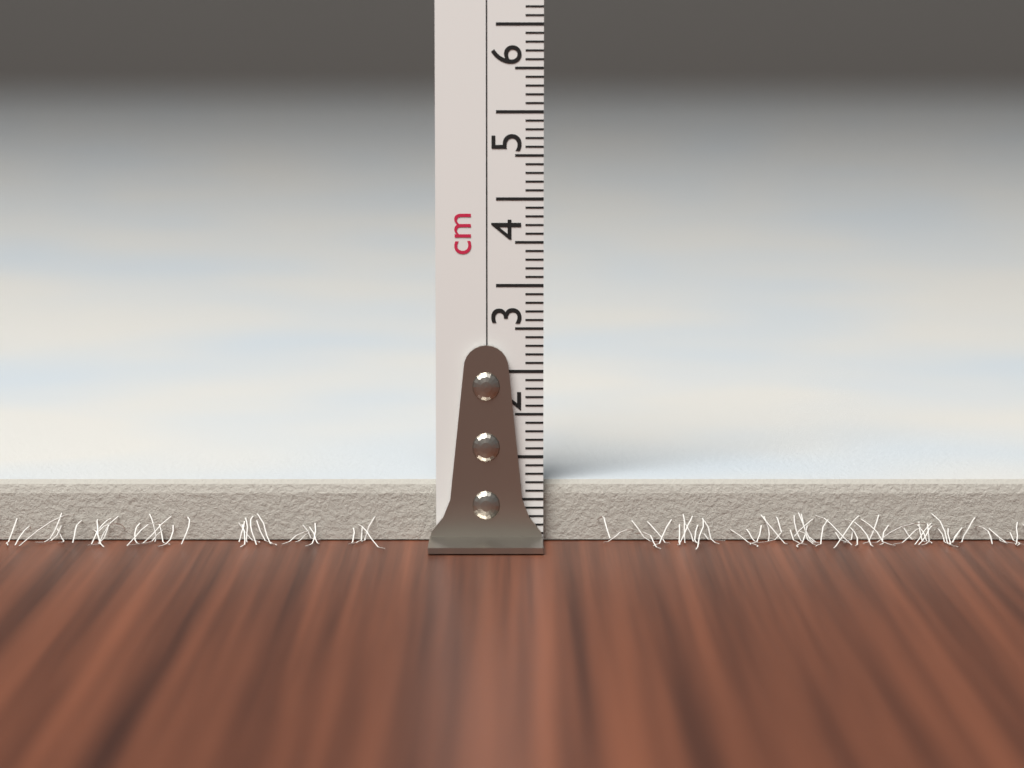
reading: 0.7 cm
